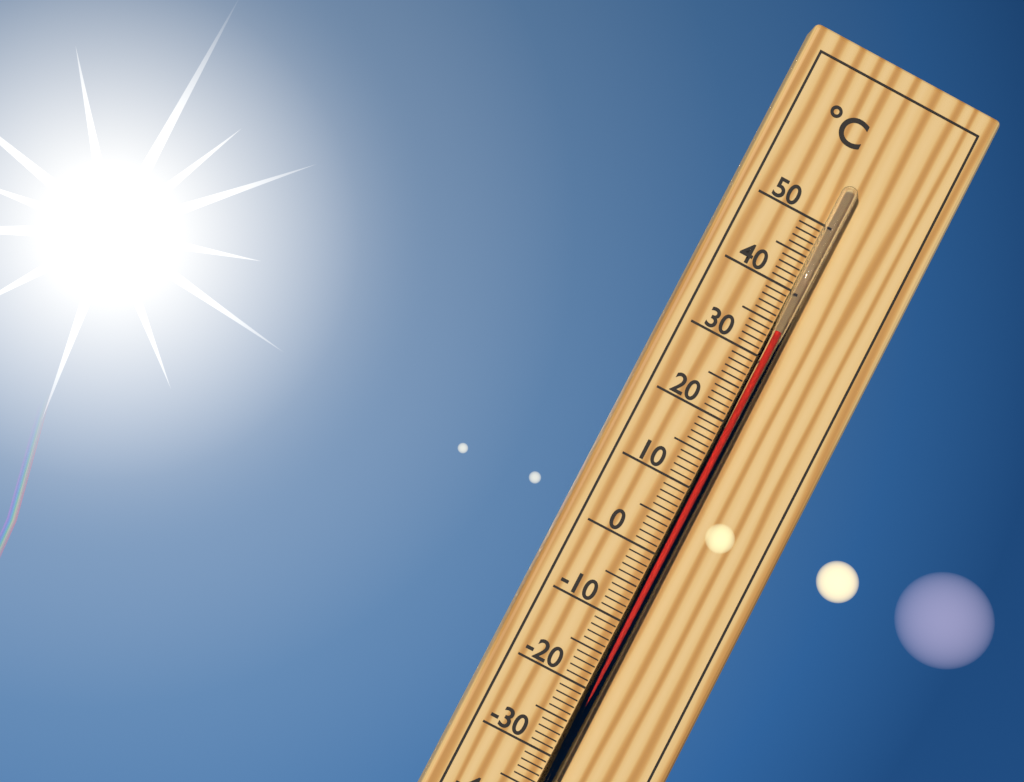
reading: 34 °C
